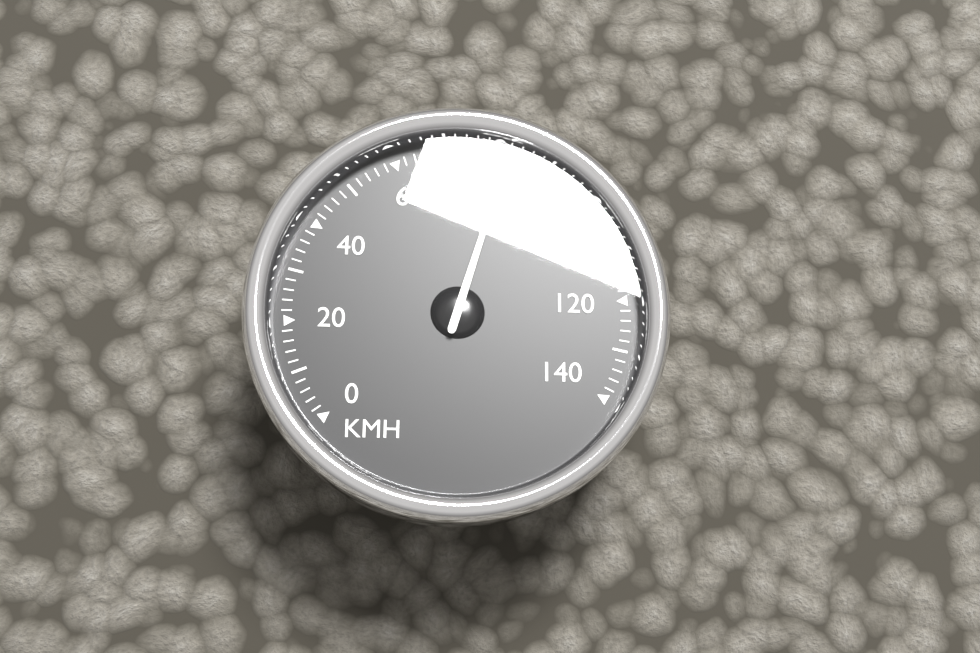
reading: 82 km/h
